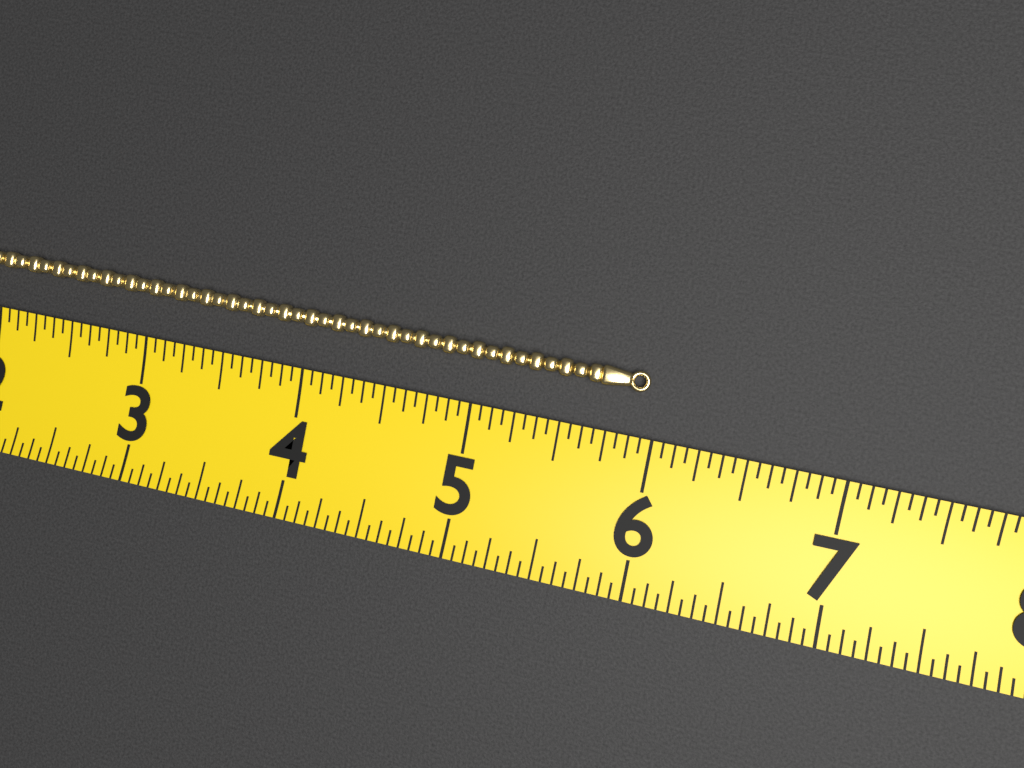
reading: 5.9375 (no unit)
